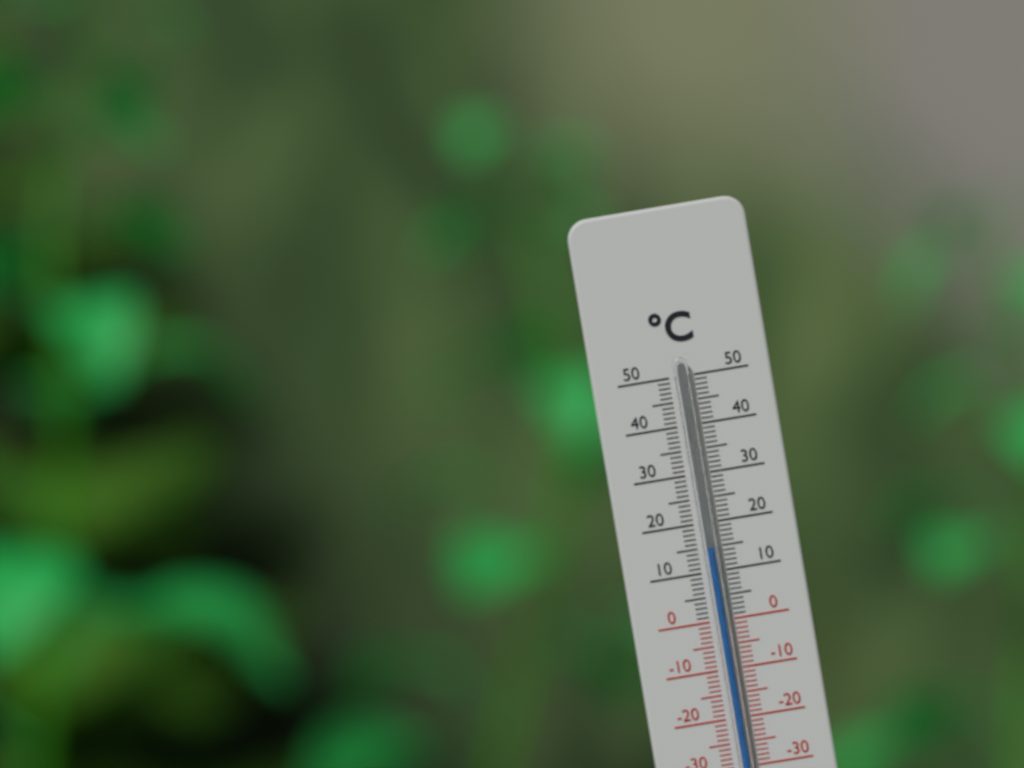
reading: 15 °C
